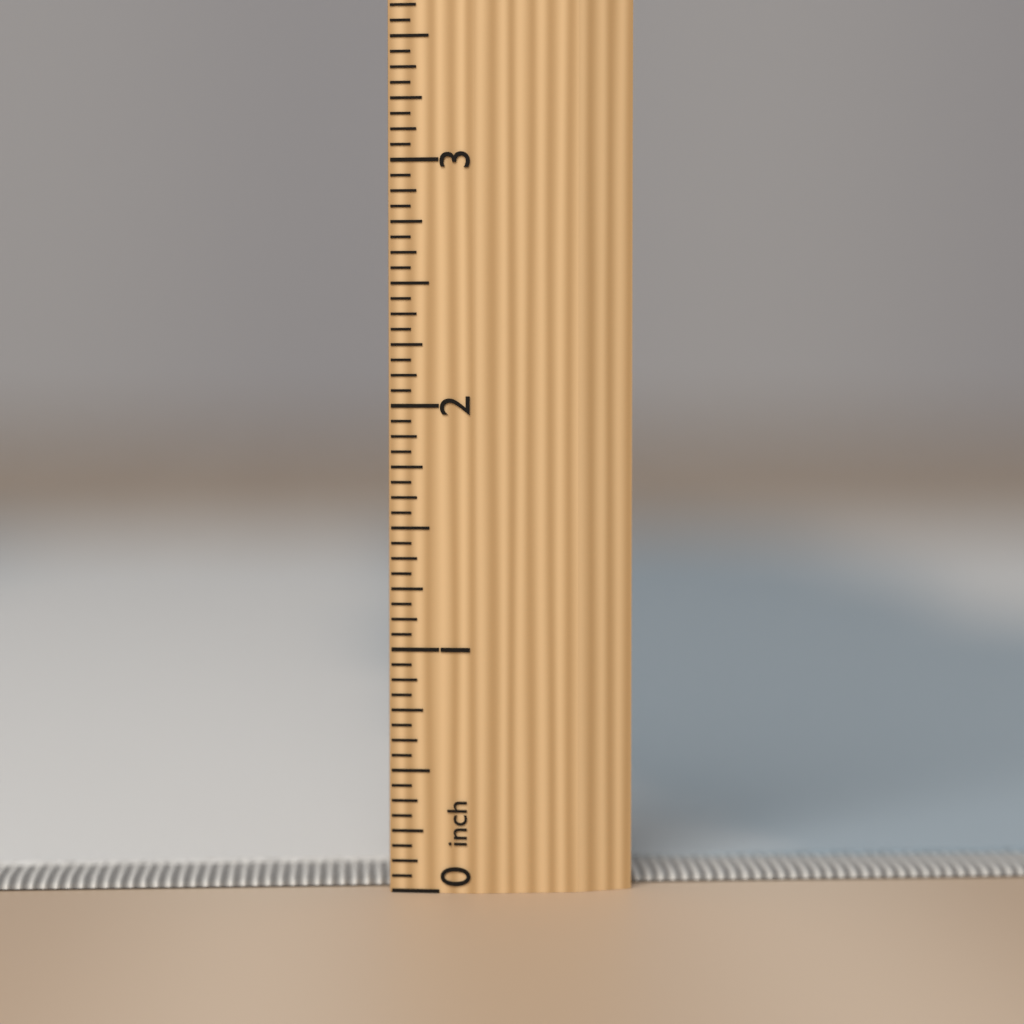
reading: 0.0625 inch
